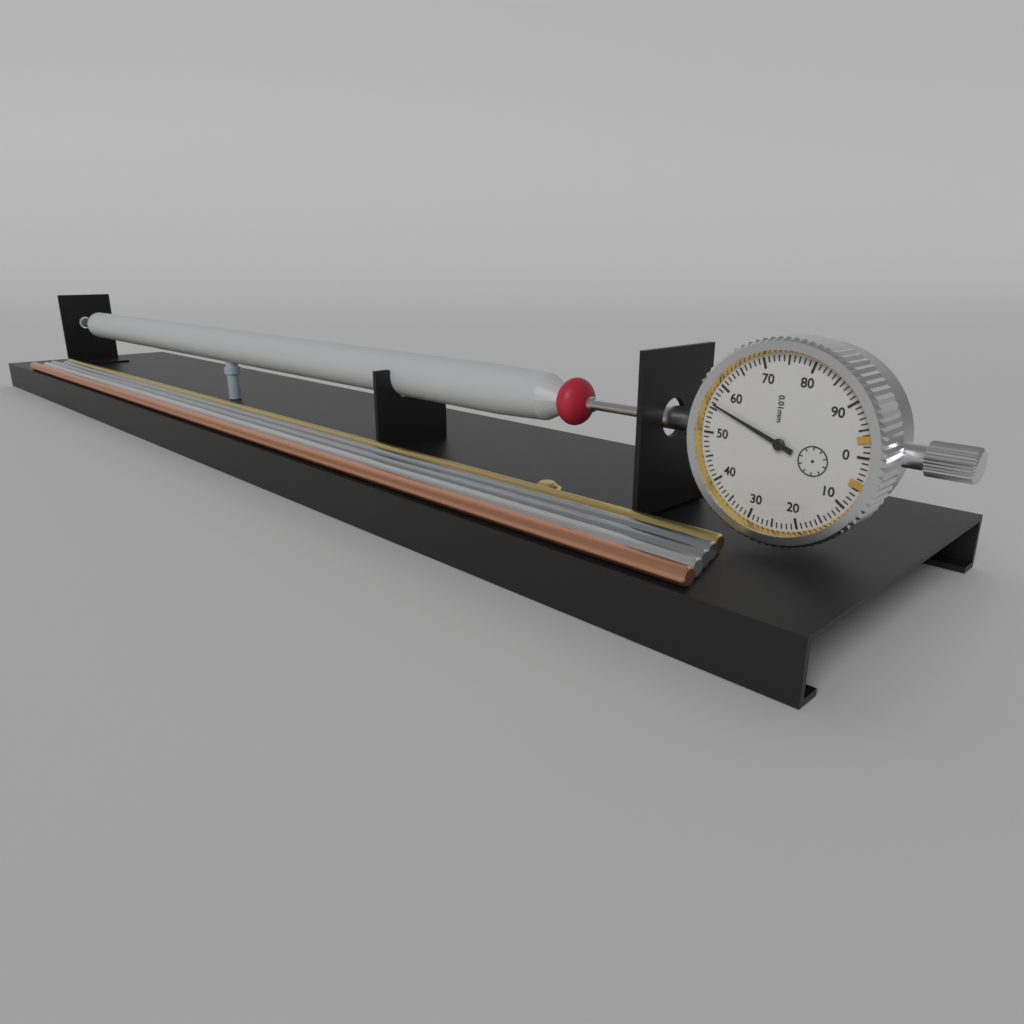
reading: 0.56 mm
